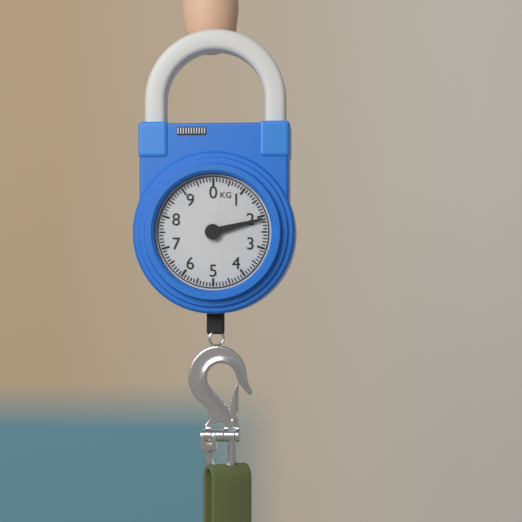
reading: 2.1 kg
